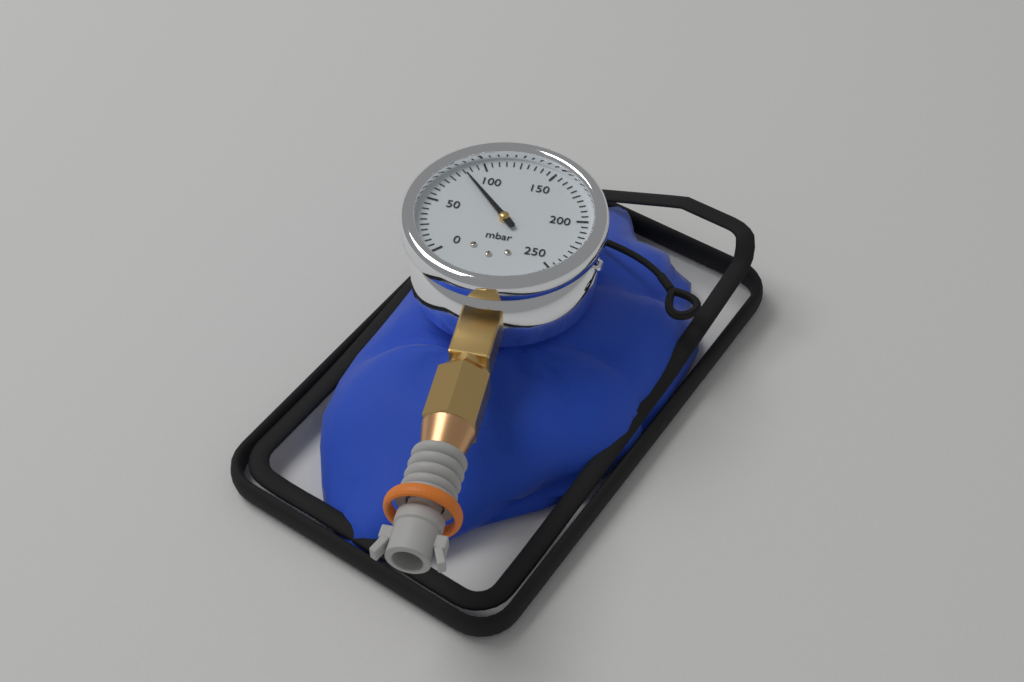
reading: 85 mbar
